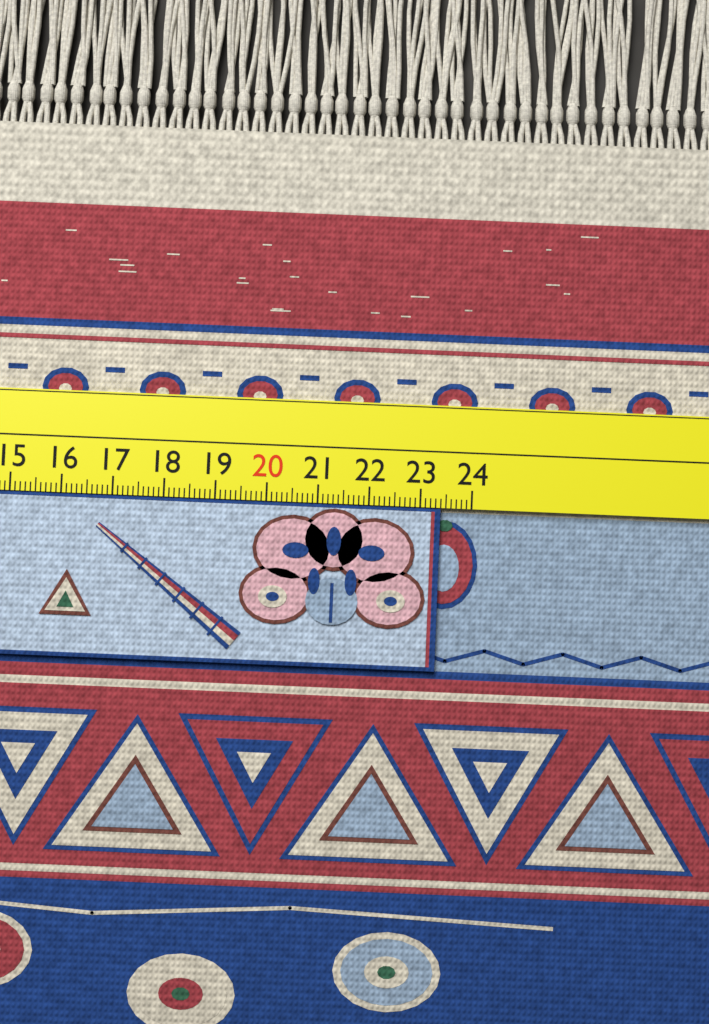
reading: 23.4 cm
